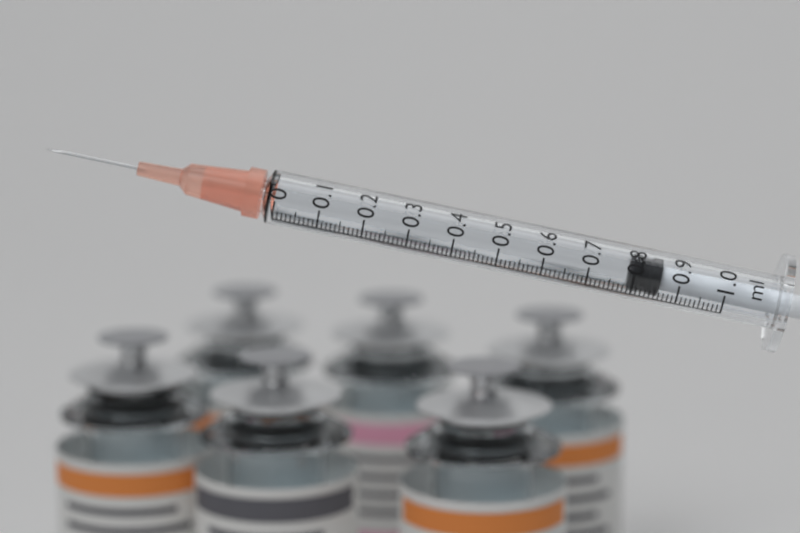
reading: 0.79 ml
